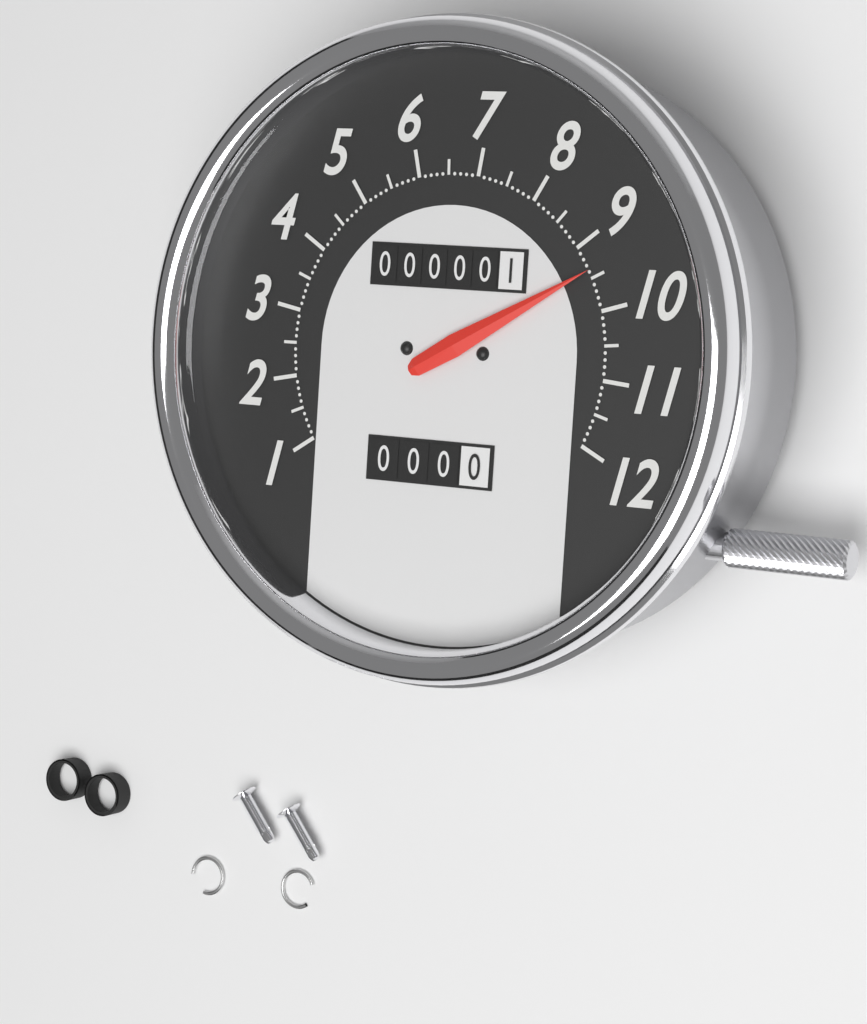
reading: 9.4 (no unit)
